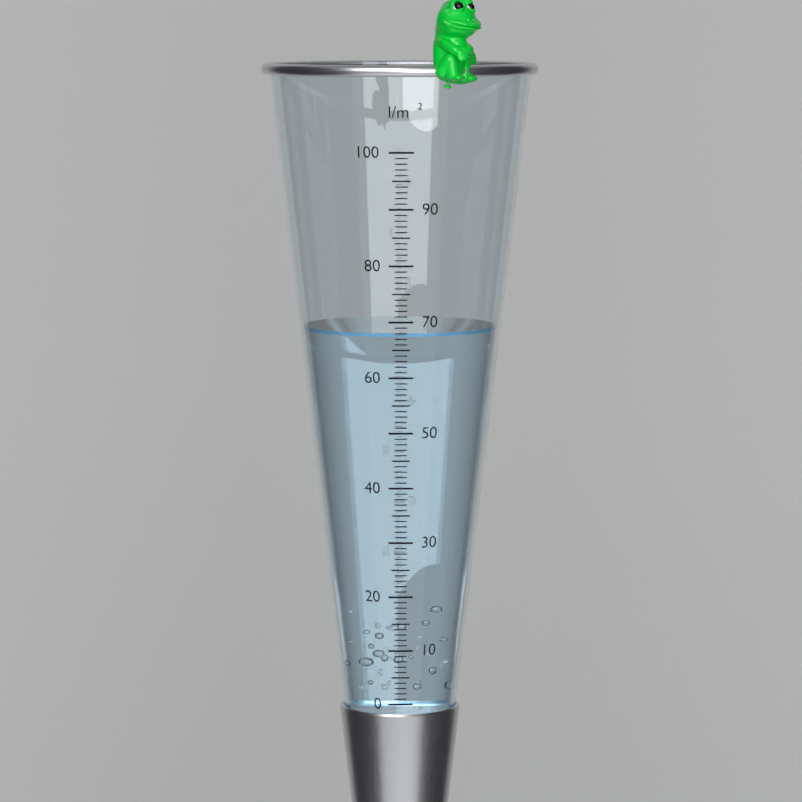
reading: 68 l/m²
